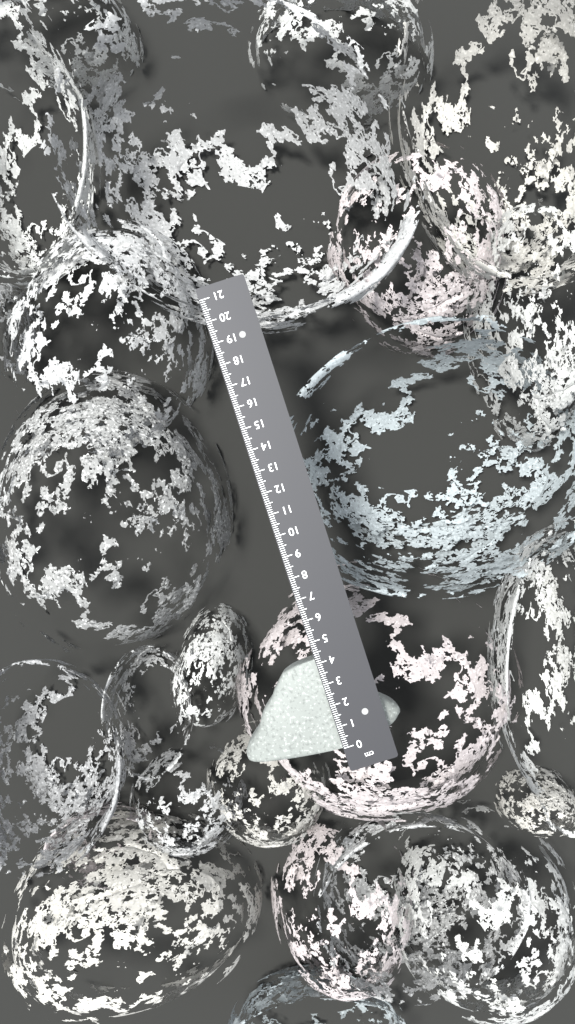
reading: 4.2 cm
